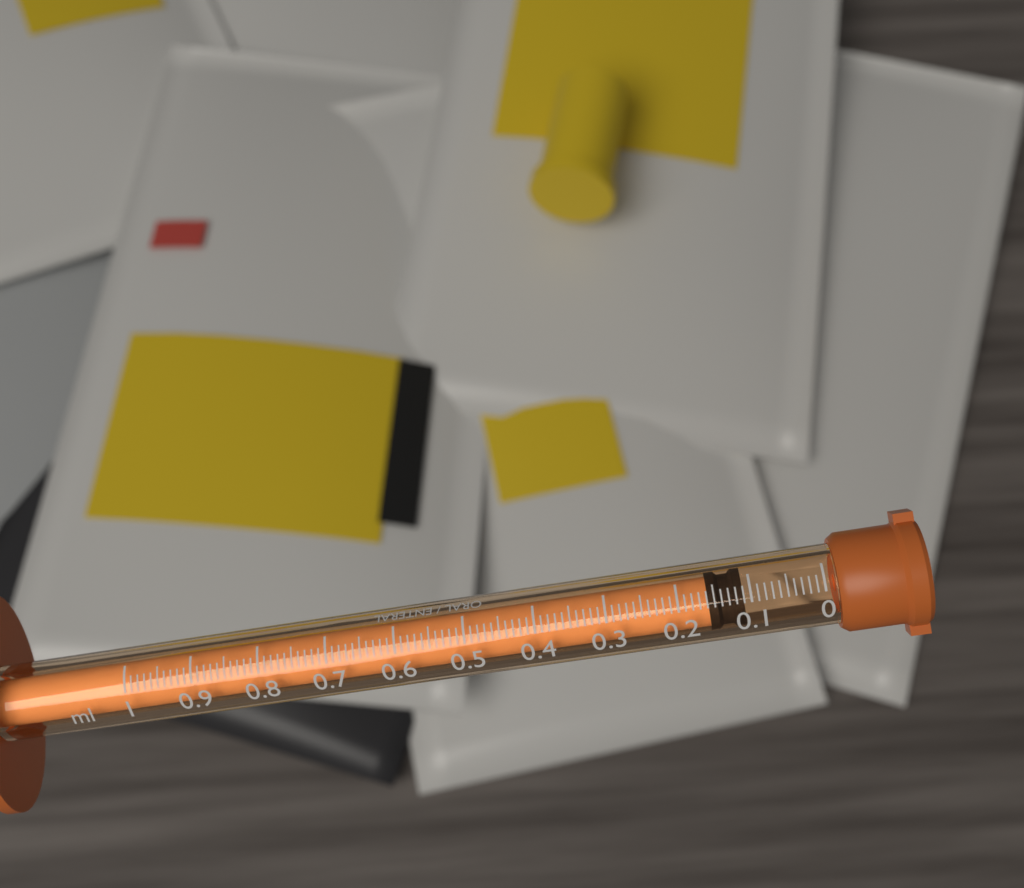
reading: 0.11 ml
